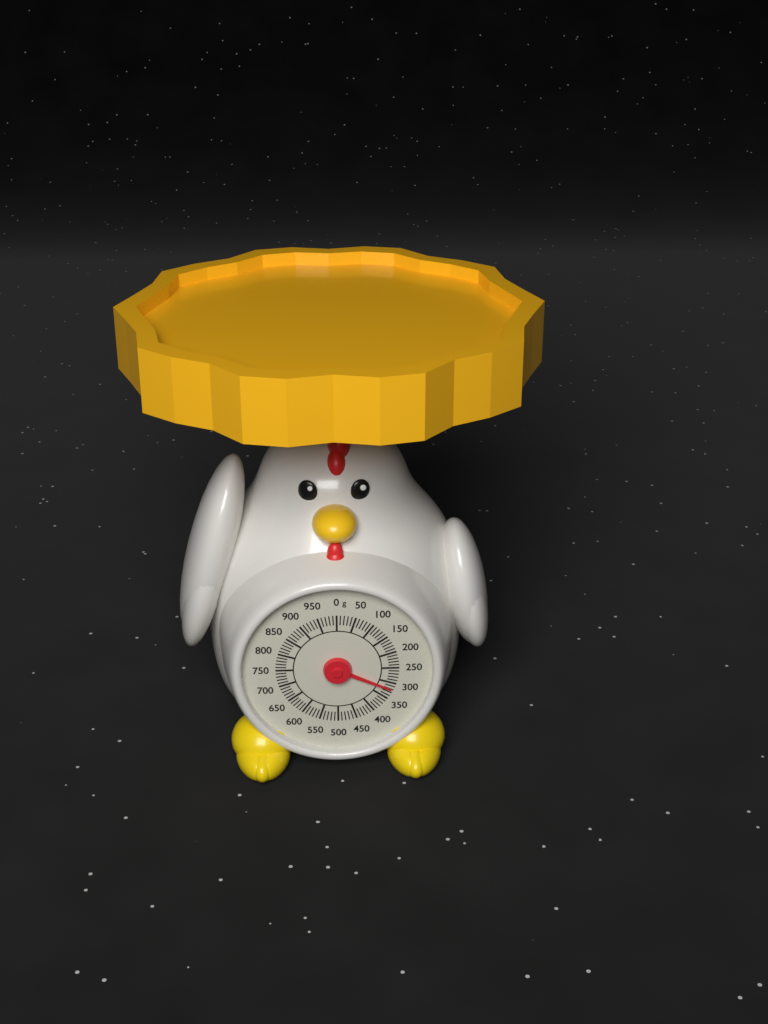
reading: 320 g
